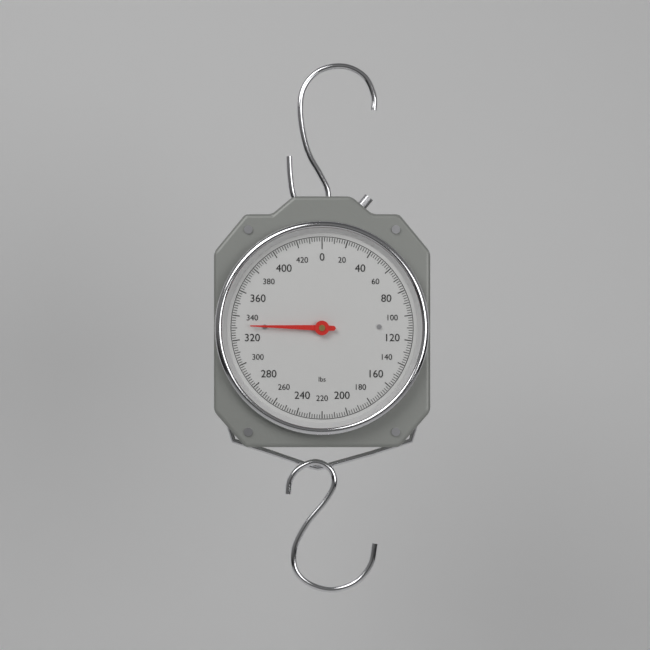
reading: 332 lbs
